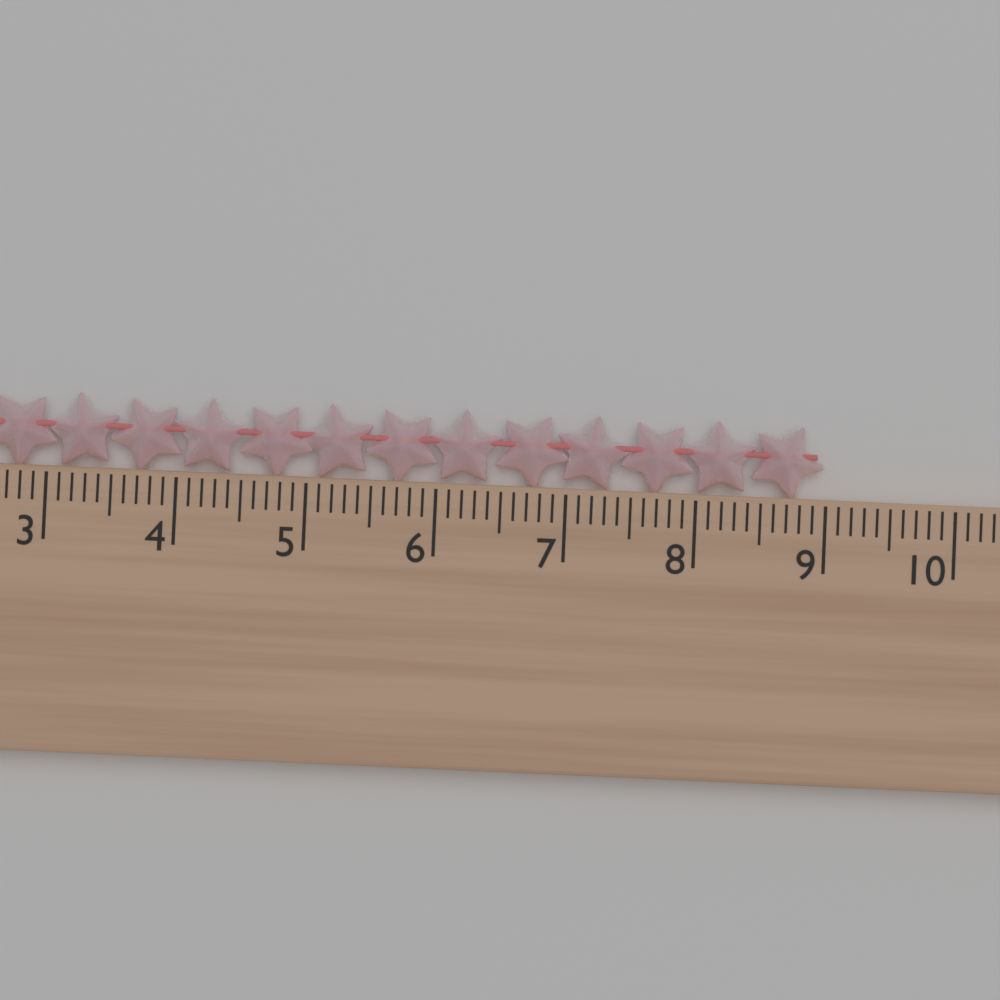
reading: 9.0 cm
